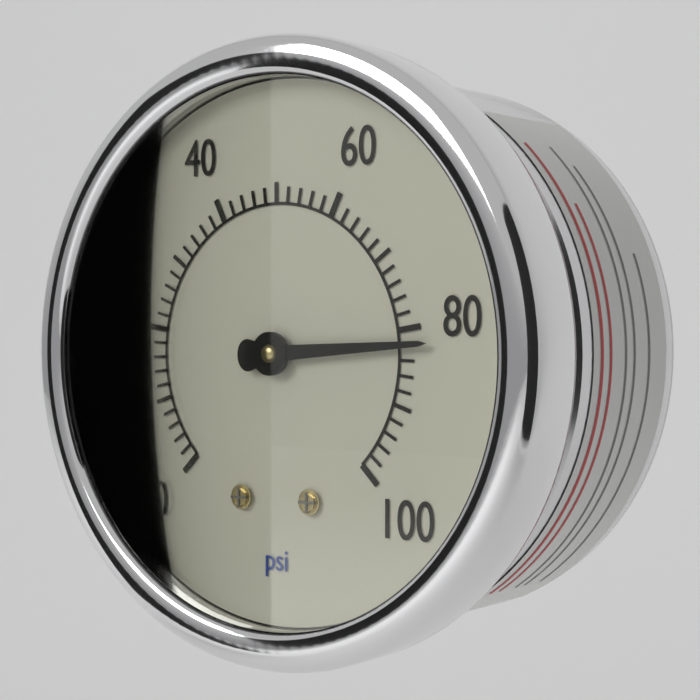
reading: 82 psi
